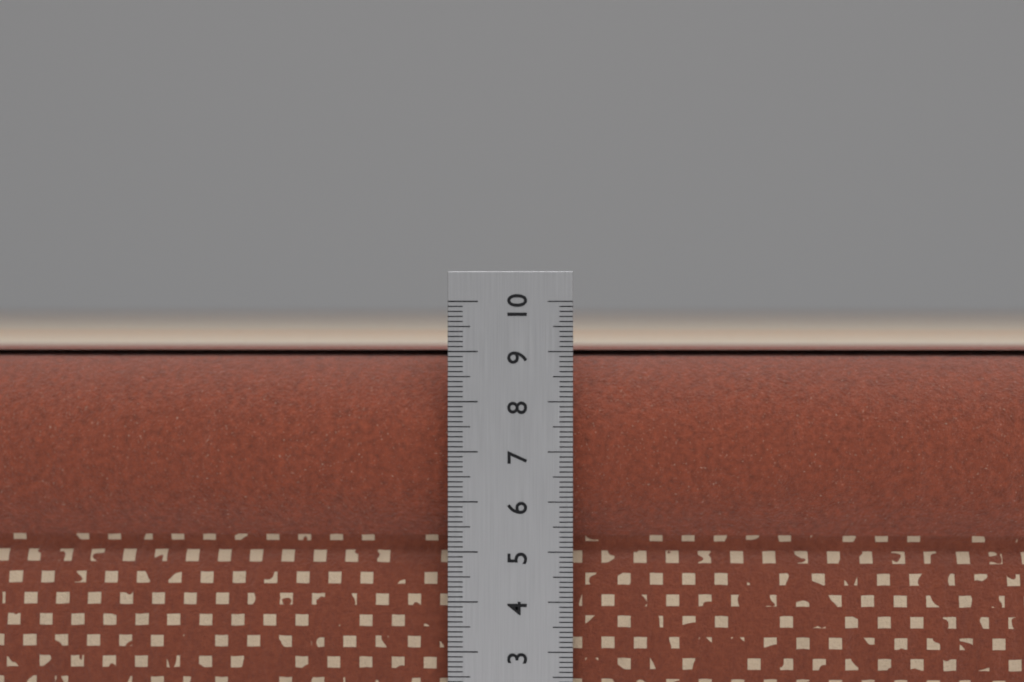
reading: 9.0 cm
